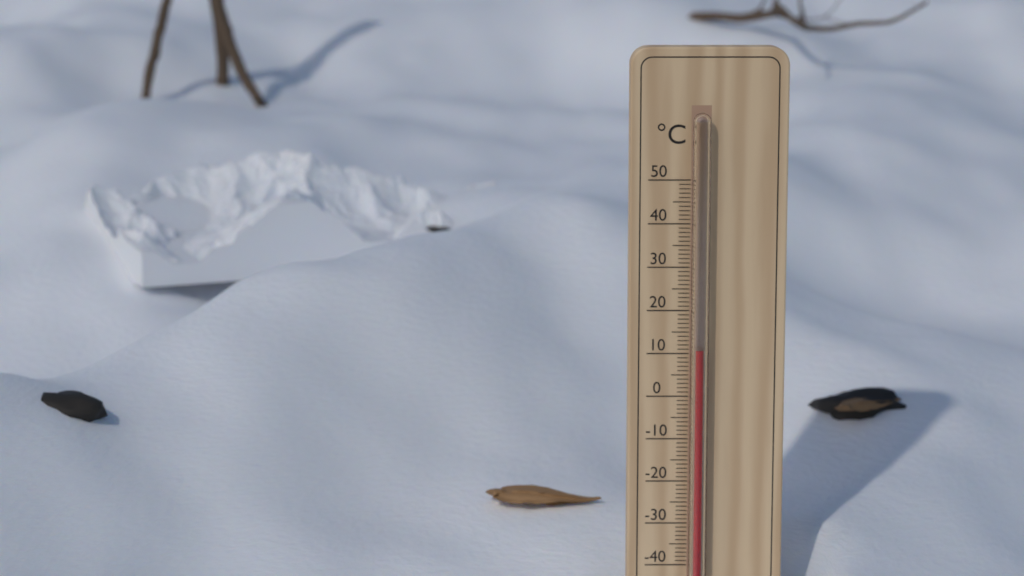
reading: 11 °C
